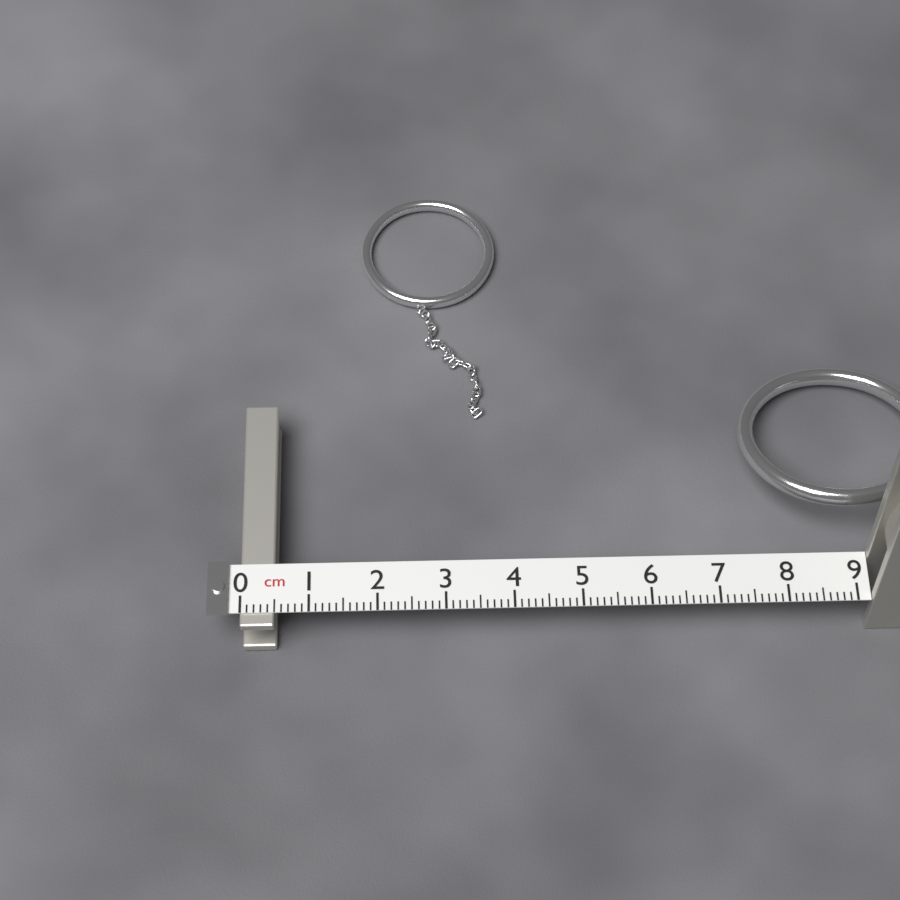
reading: 0.5 cm
